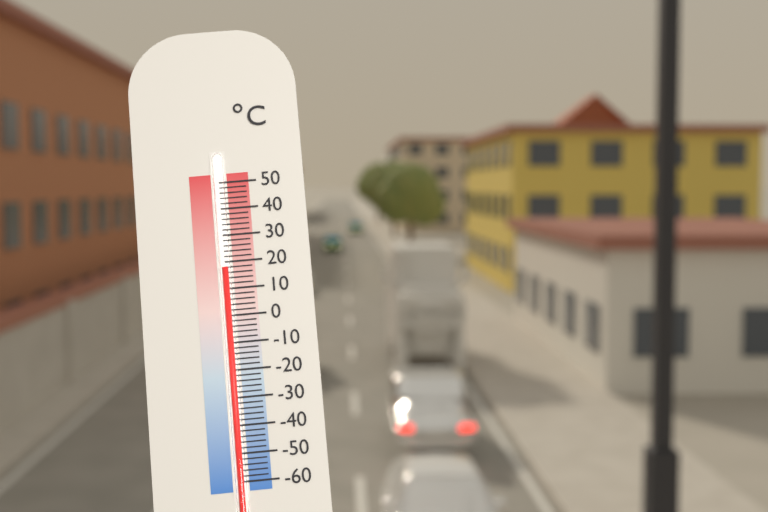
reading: 18 °C
